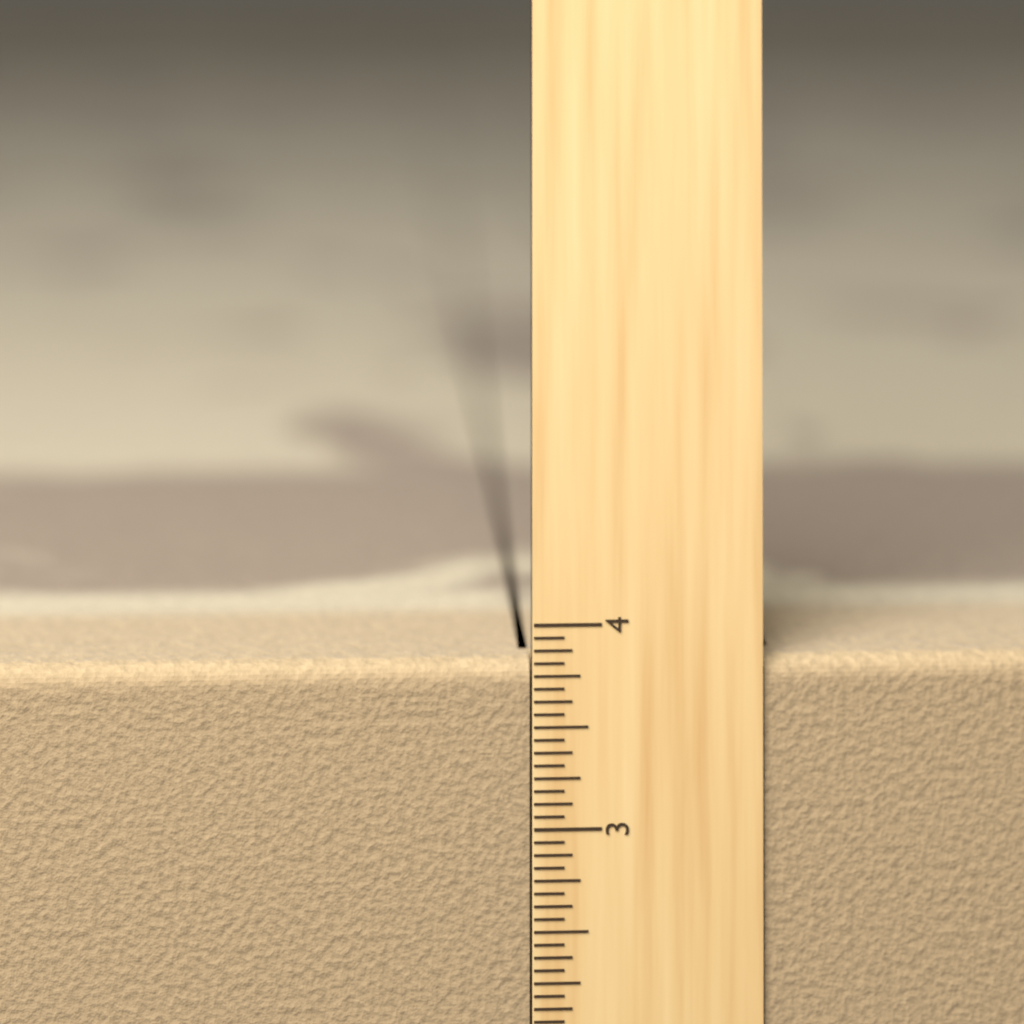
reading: 3.8125 in
